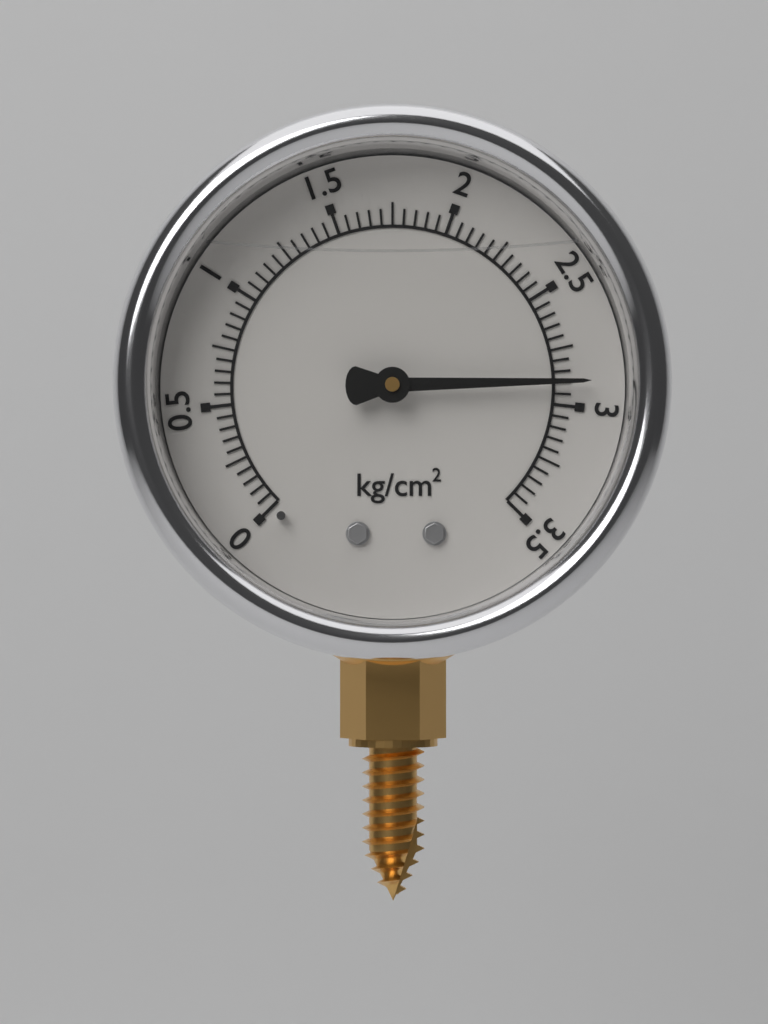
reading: 2.90 kg/cm²
